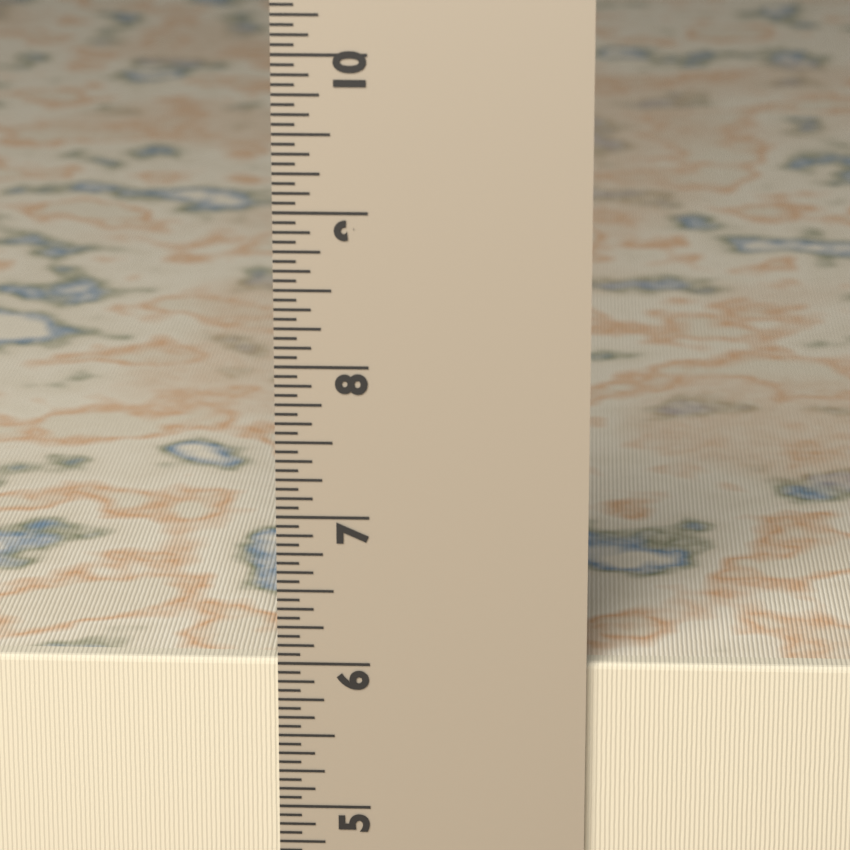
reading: 6.0000 in
